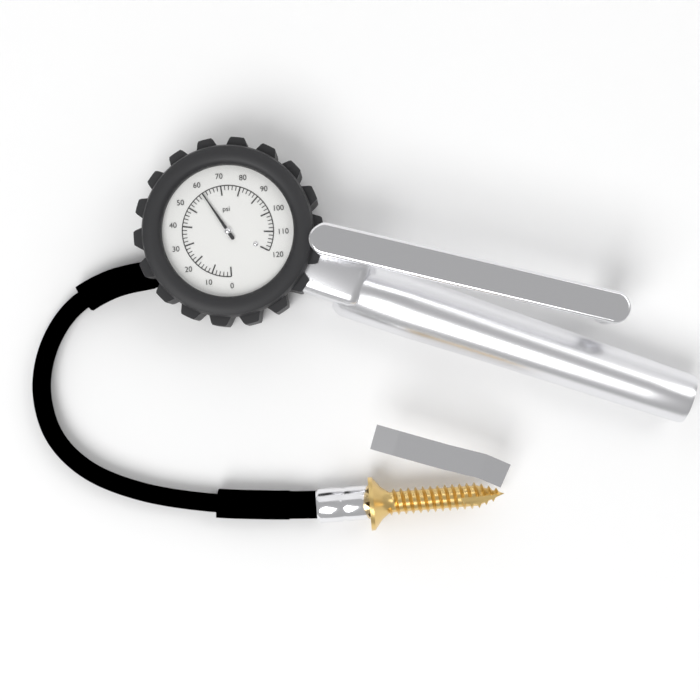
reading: 60 psi
